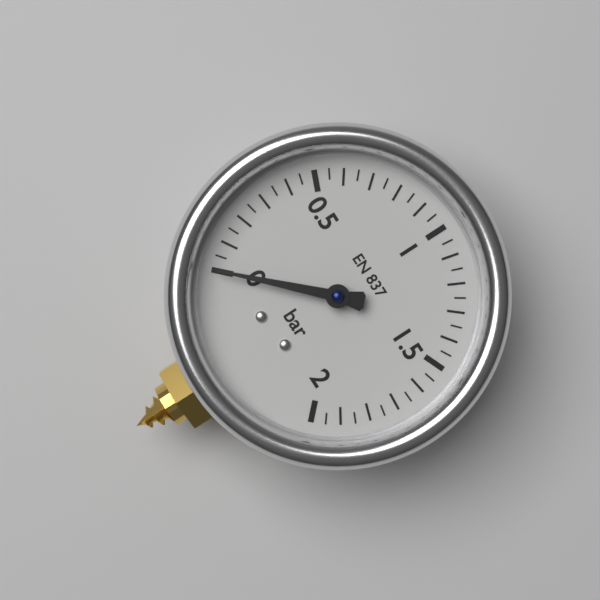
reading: 0.00 bar
